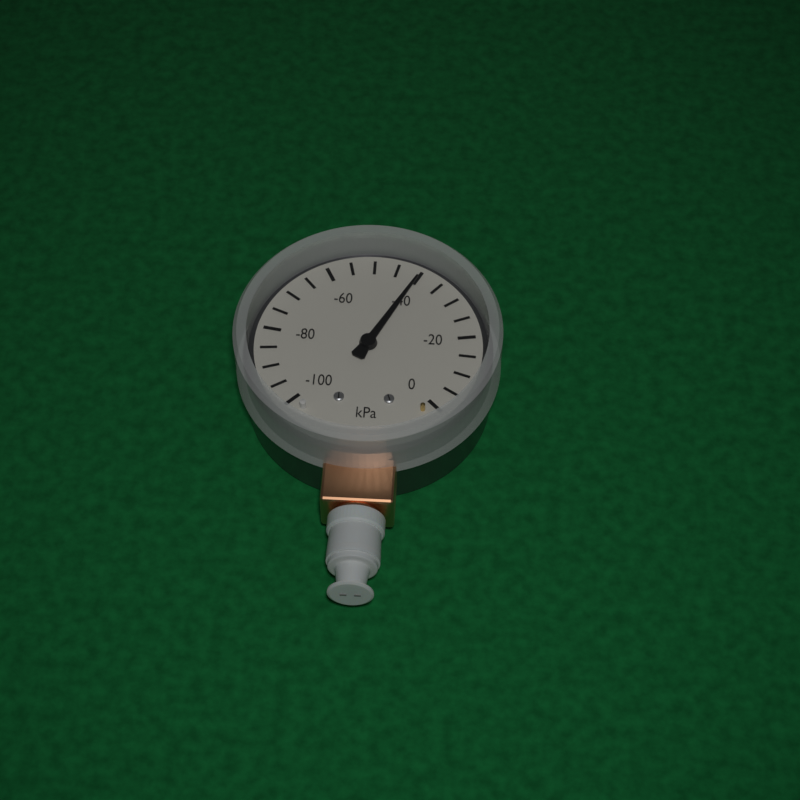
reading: -40 kPa
